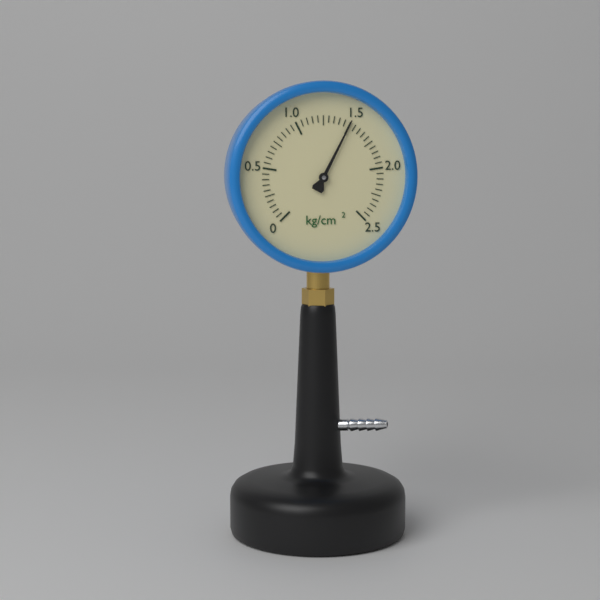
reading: 1.50 kg/cm²
